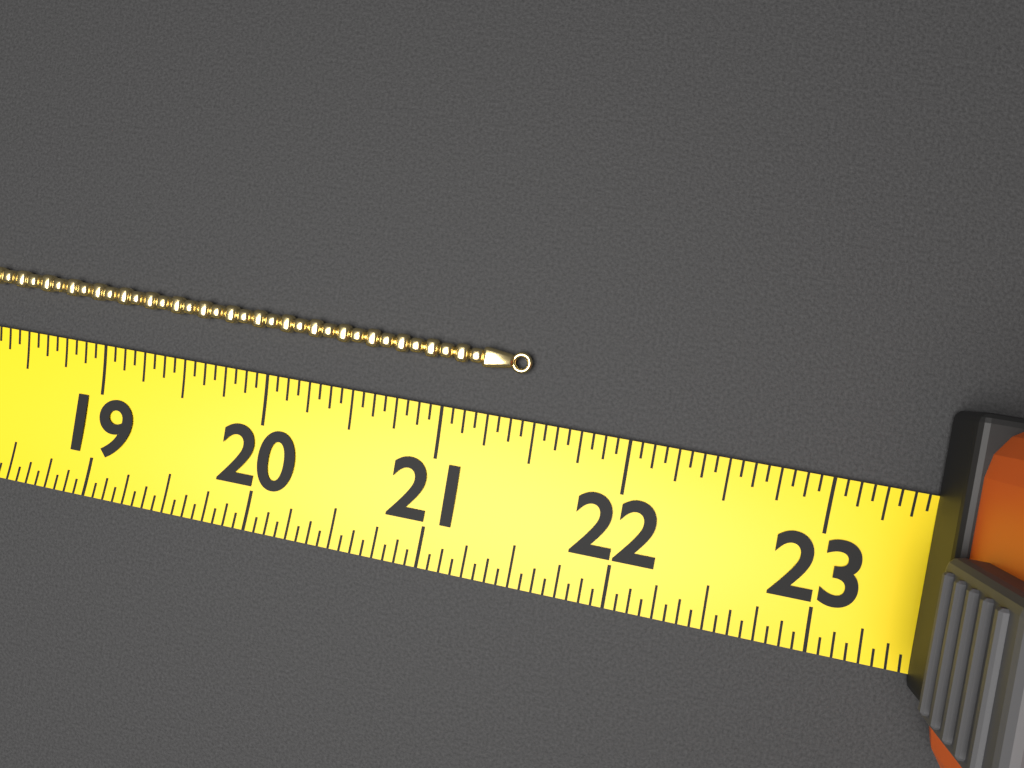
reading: 21.4375 (no unit)
